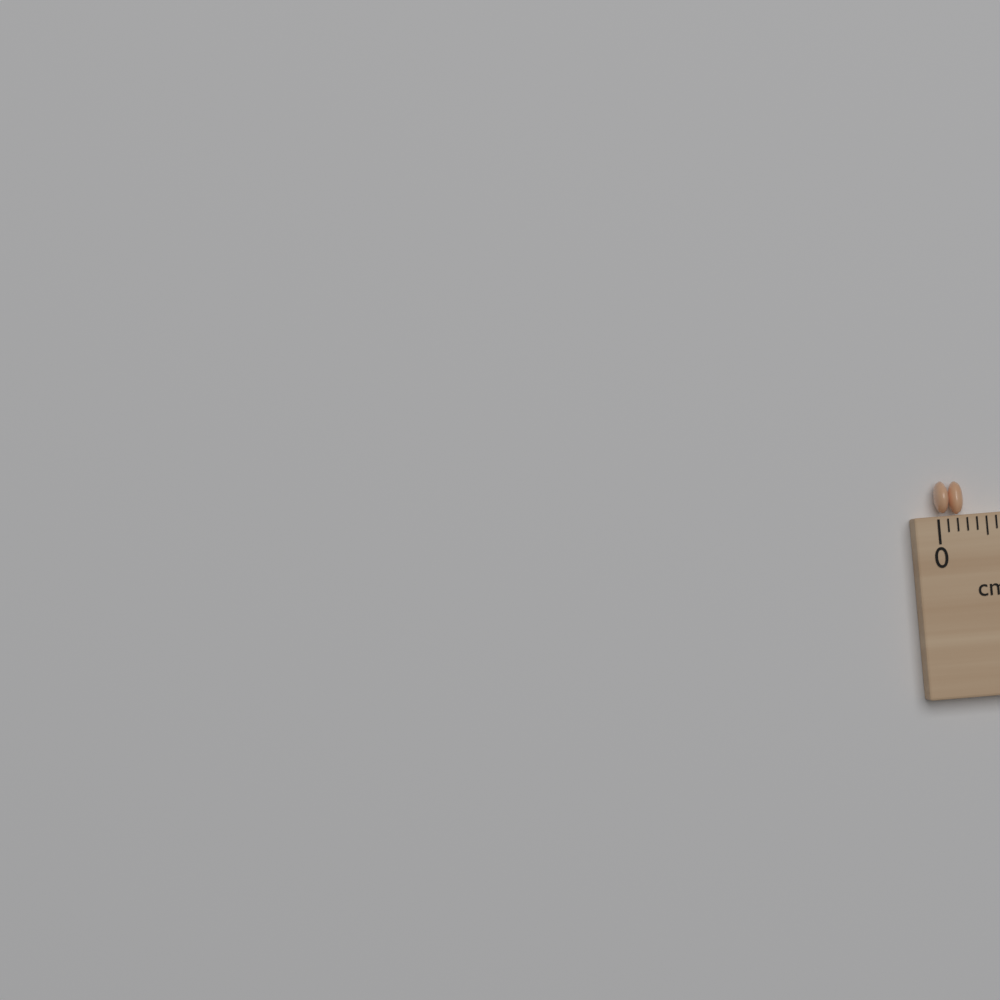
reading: 0.3 cm
